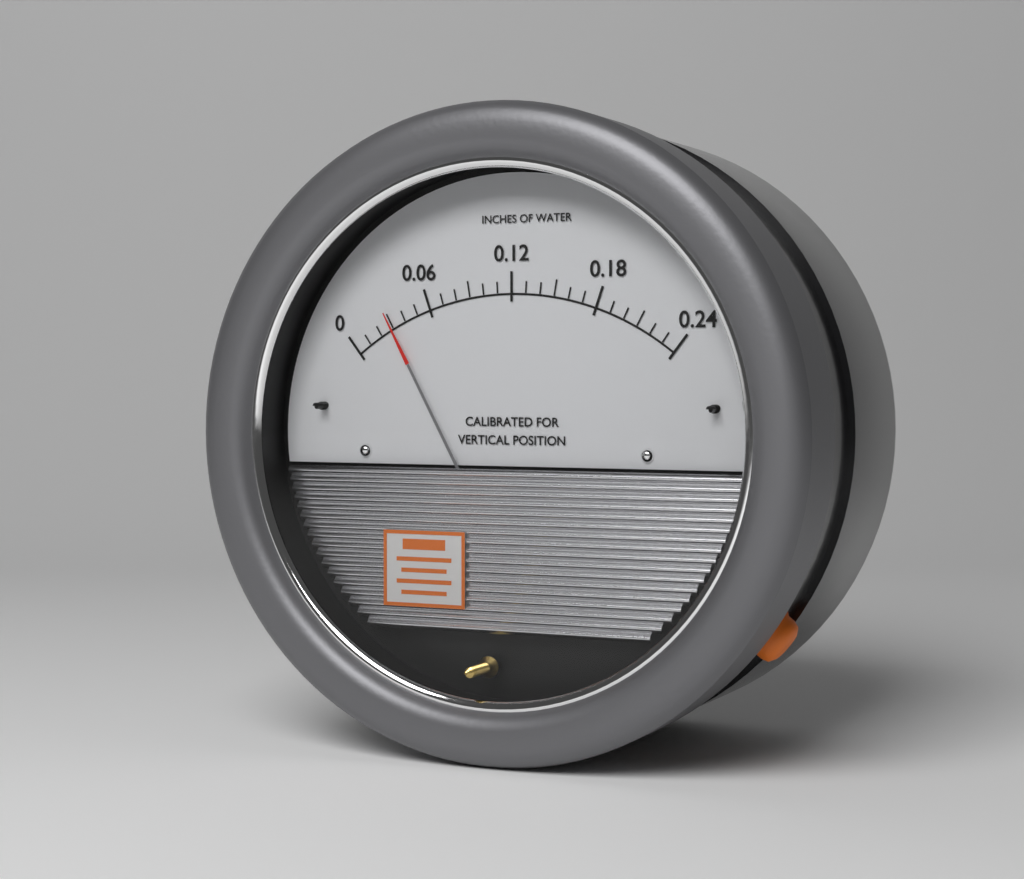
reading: 0.03 inches of water
